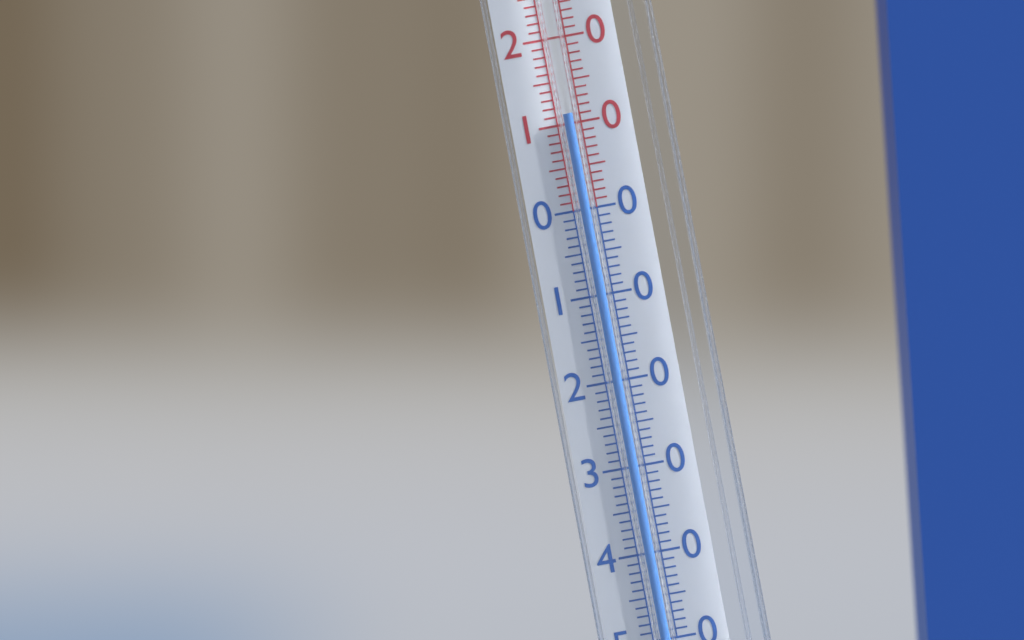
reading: 11 °C
